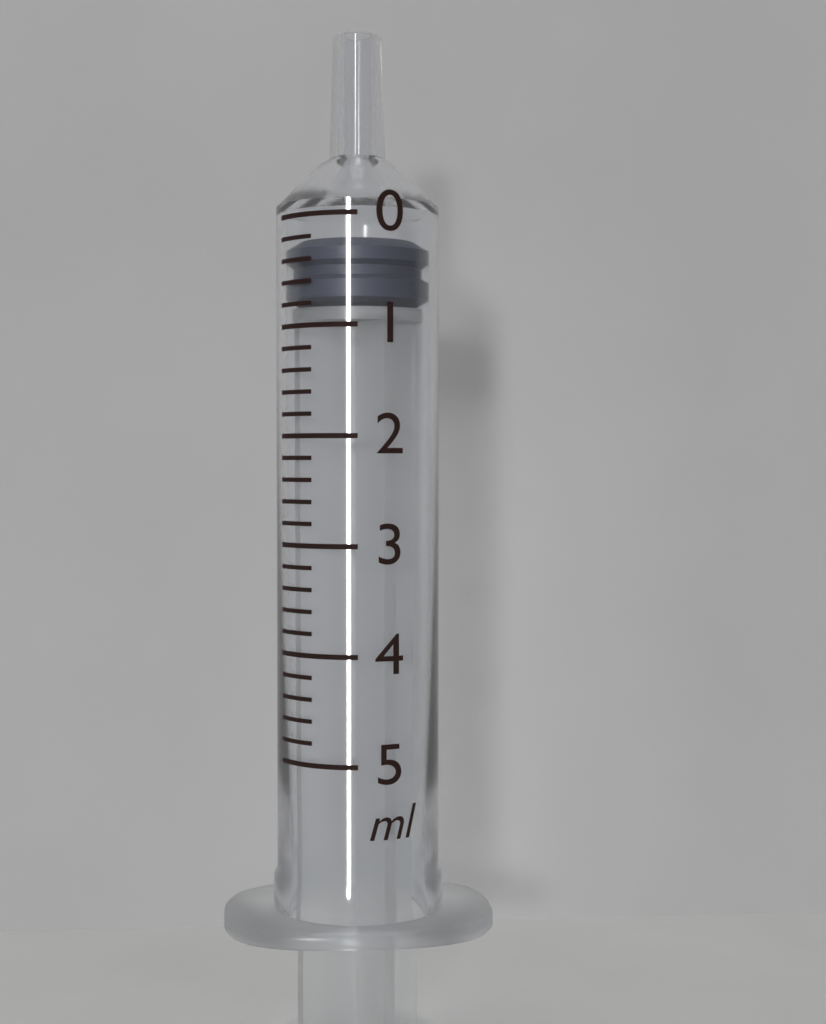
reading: 0.2 ml
